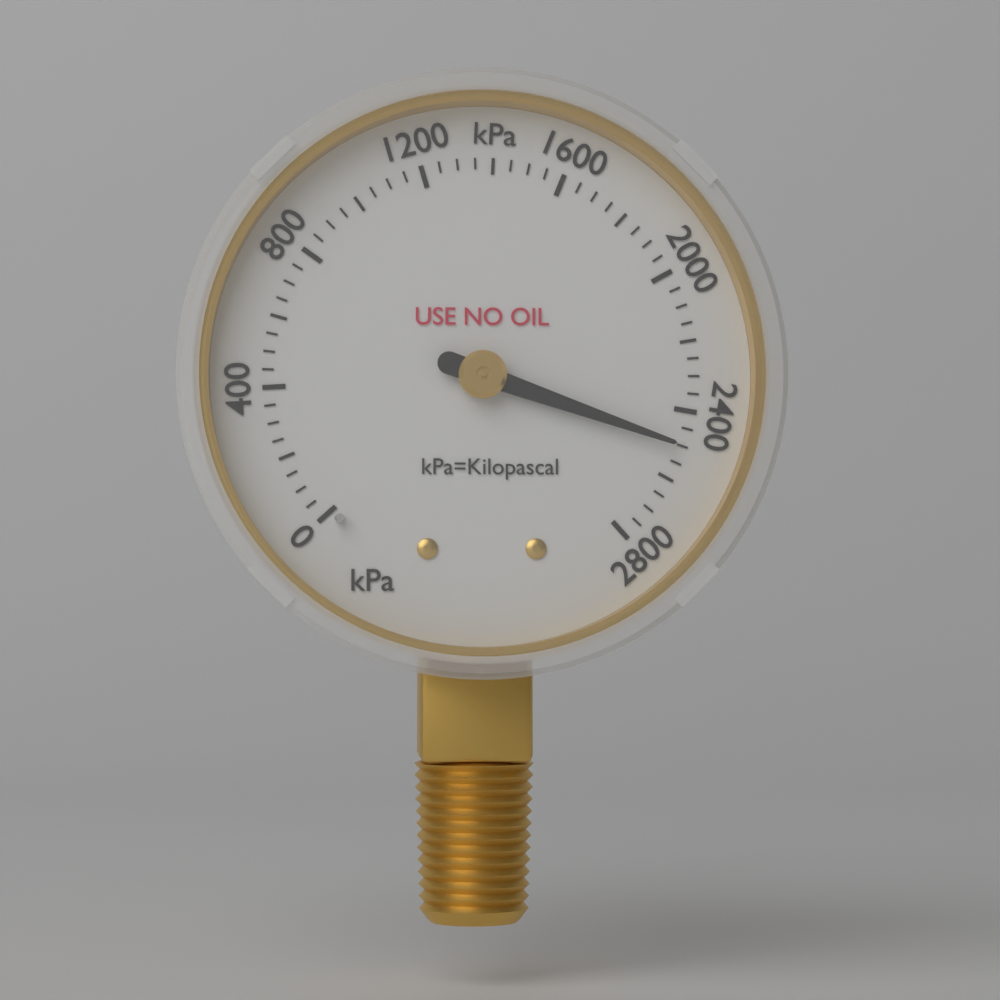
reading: 2500 kPa
